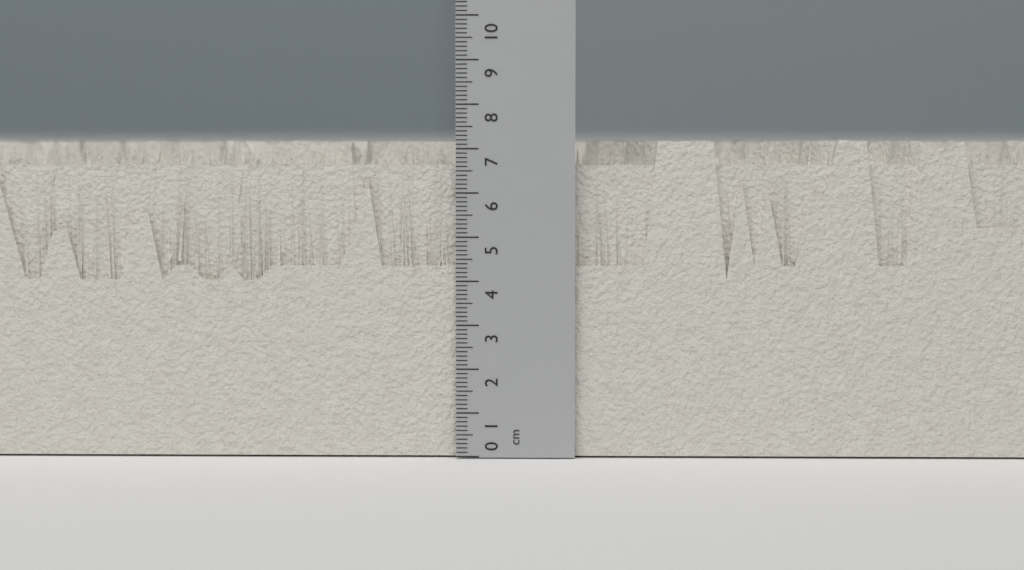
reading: 7.2 cm
